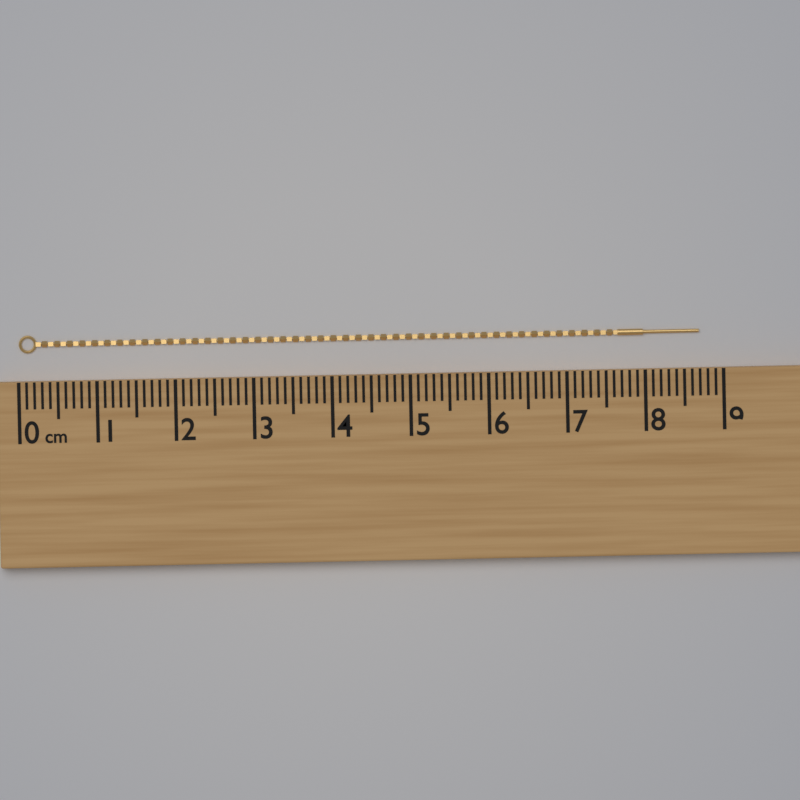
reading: 8.7 cm
